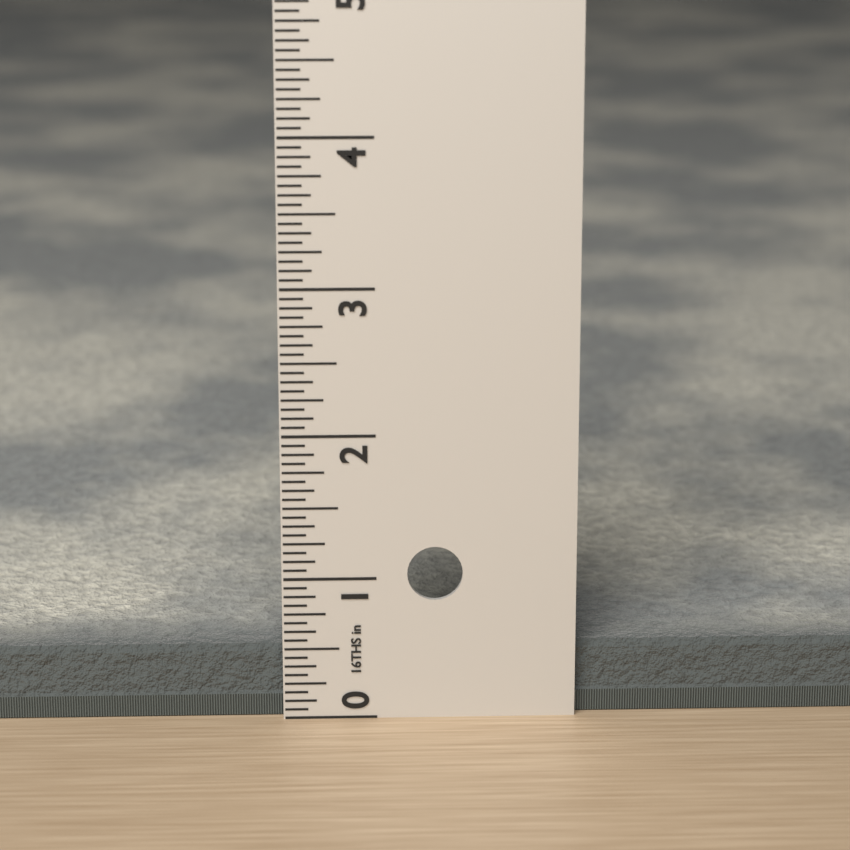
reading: 0.5000 in
